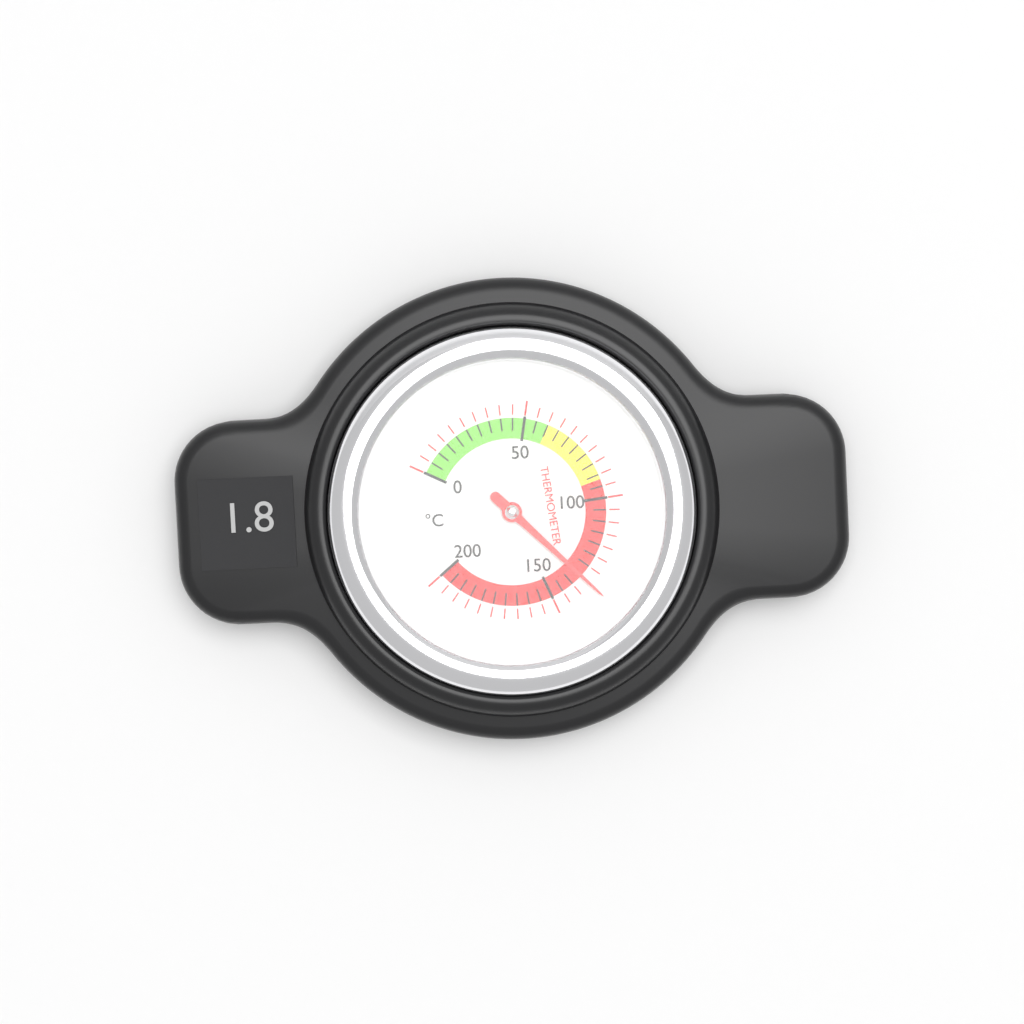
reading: 135 °C
